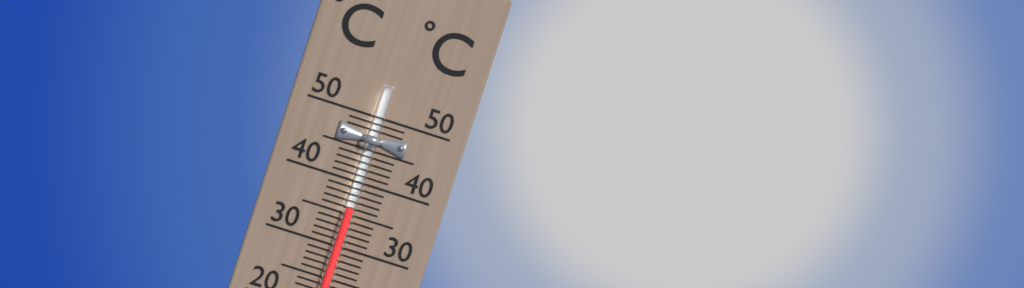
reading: 36 °C
